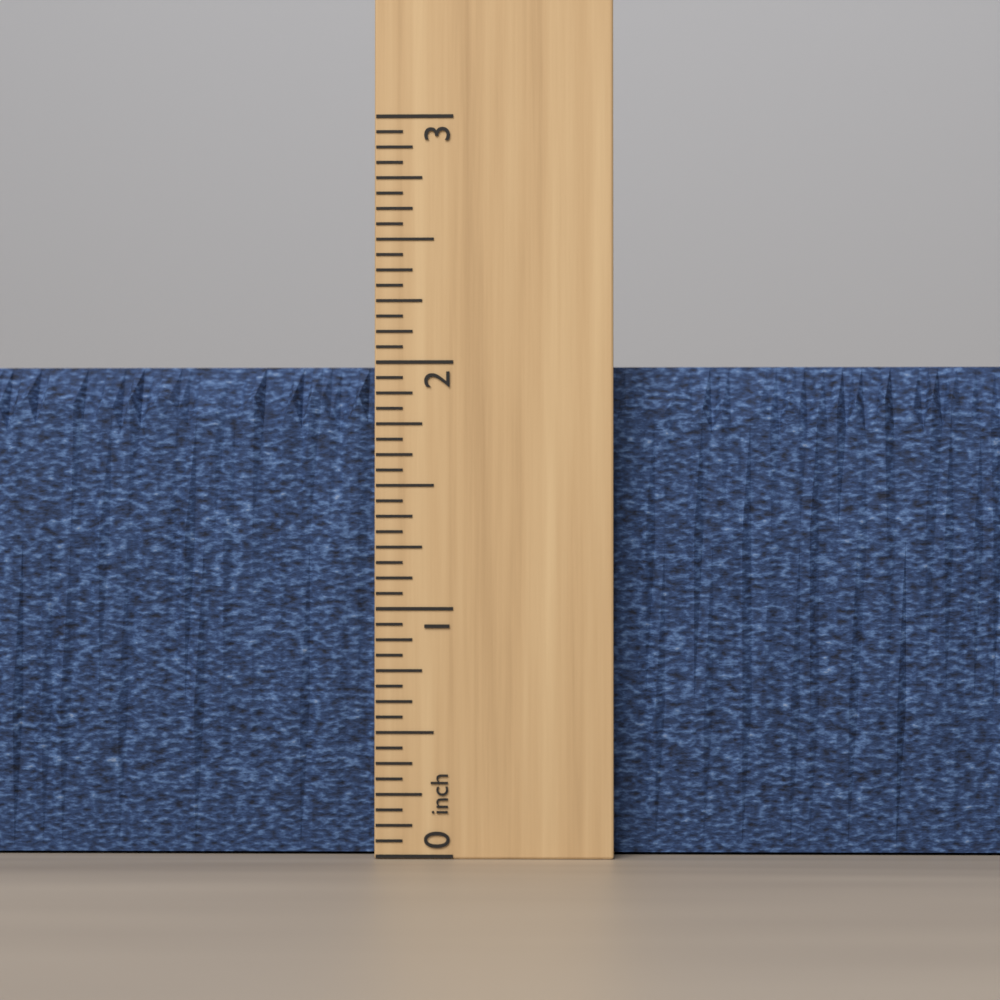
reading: 2.0000 inch
